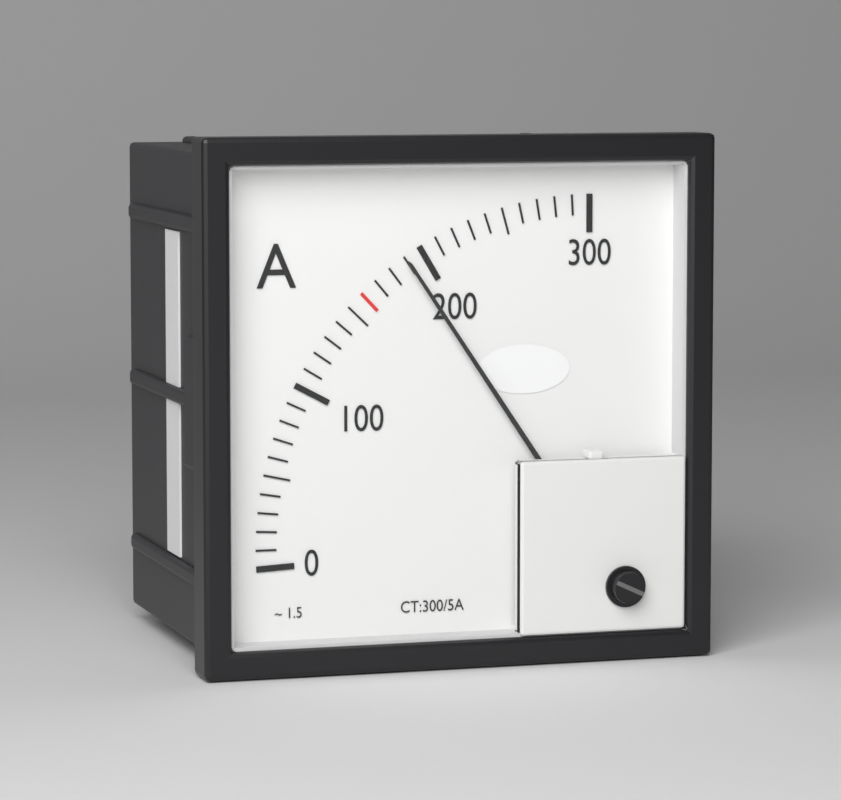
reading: 190 A
